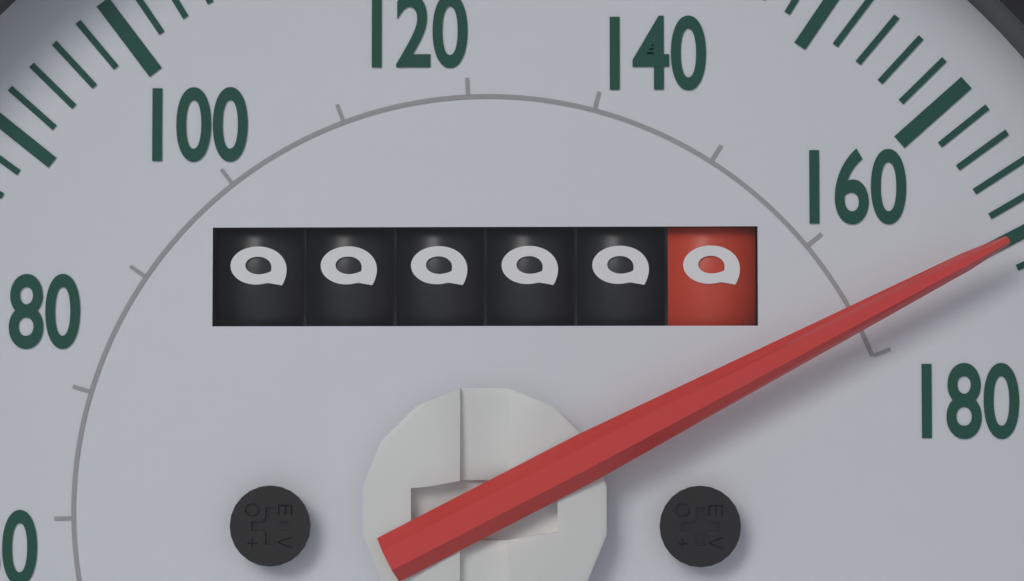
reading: 170 mph
